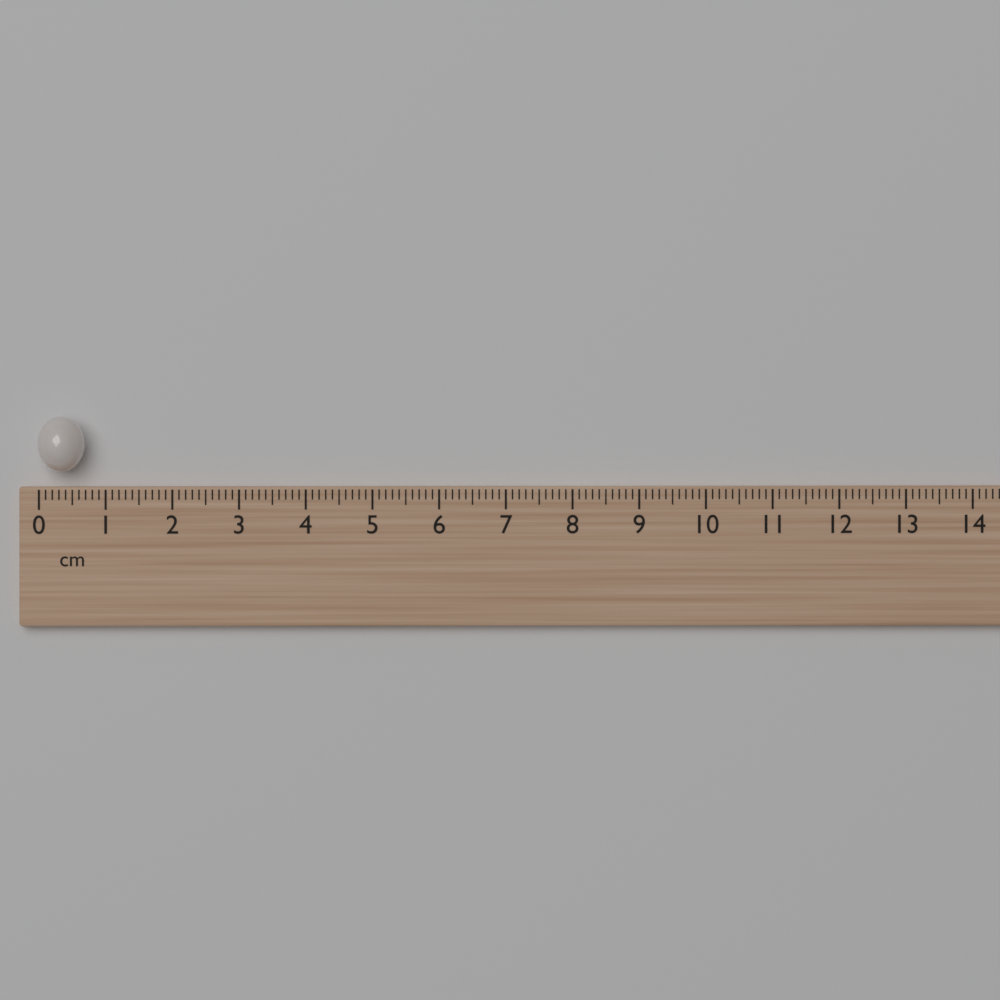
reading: 0.7 cm
